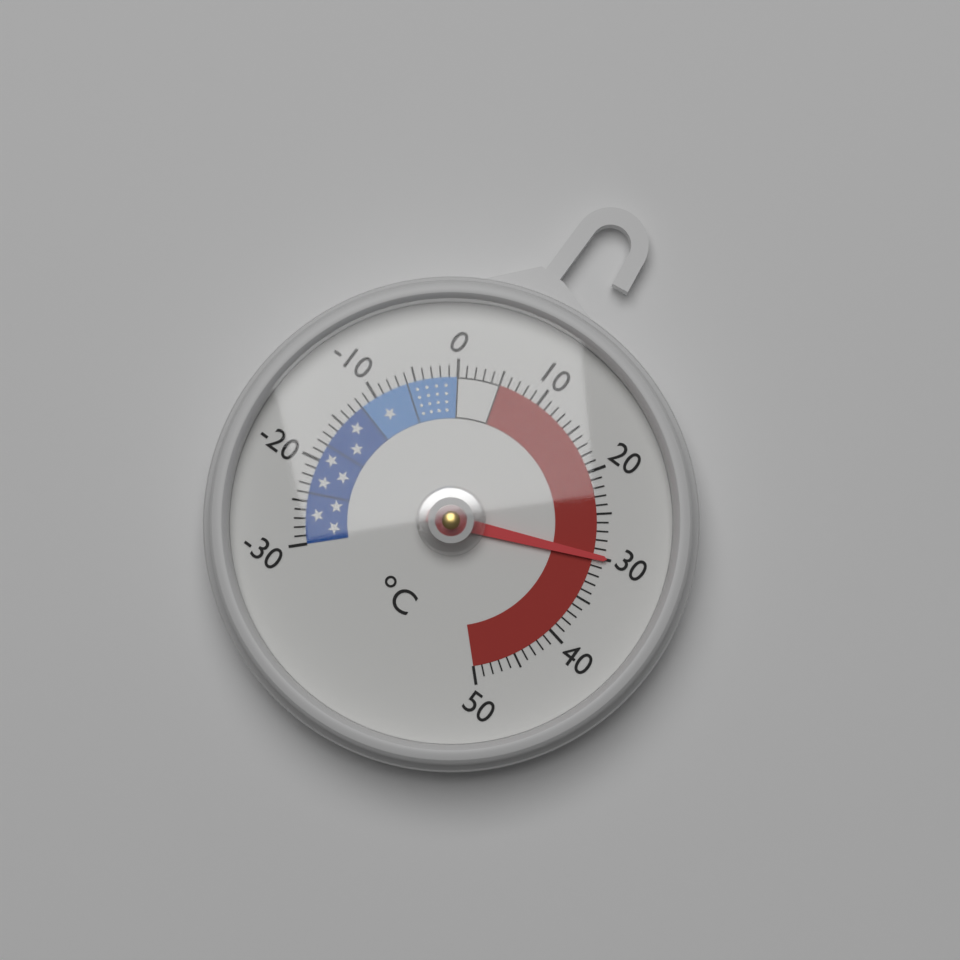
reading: 30 °C
